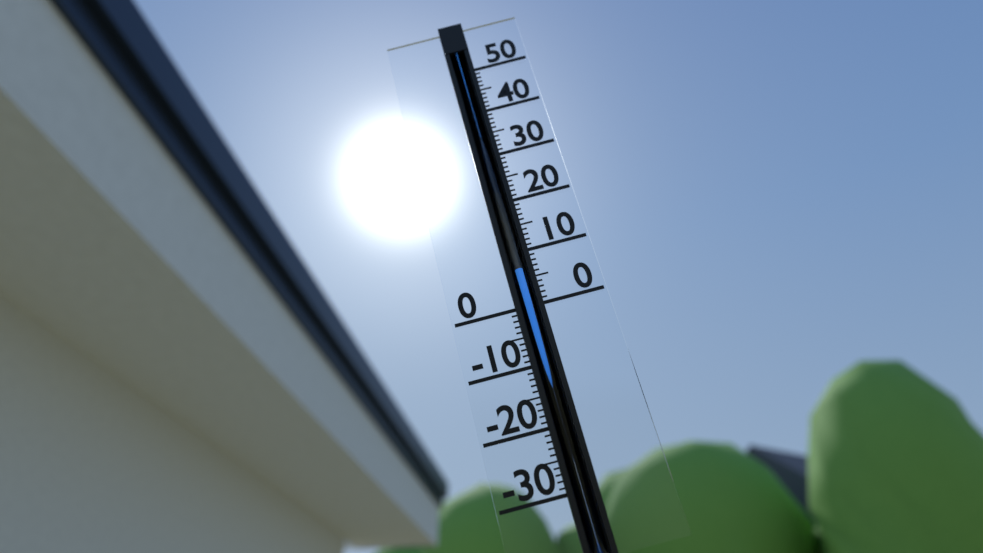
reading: 7 (no unit)
